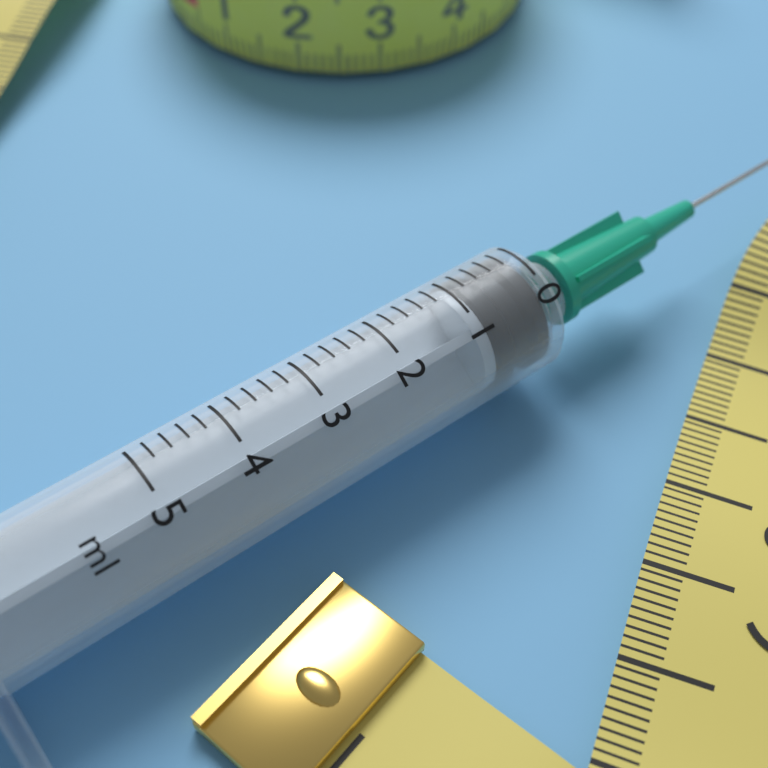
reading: 0.0 ml
